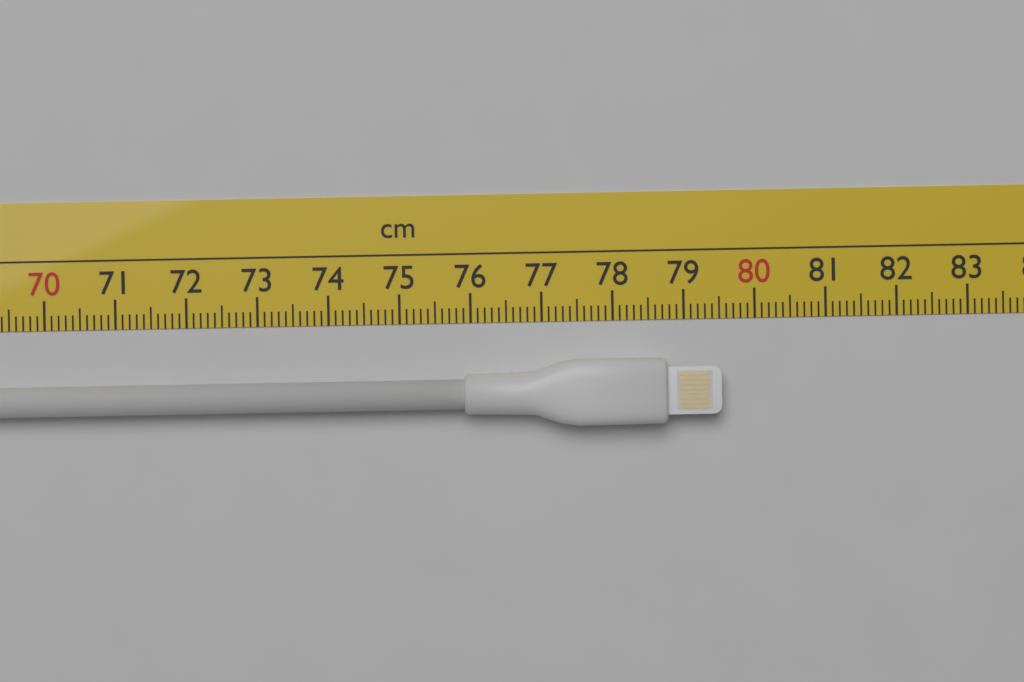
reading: 79.5 cm
